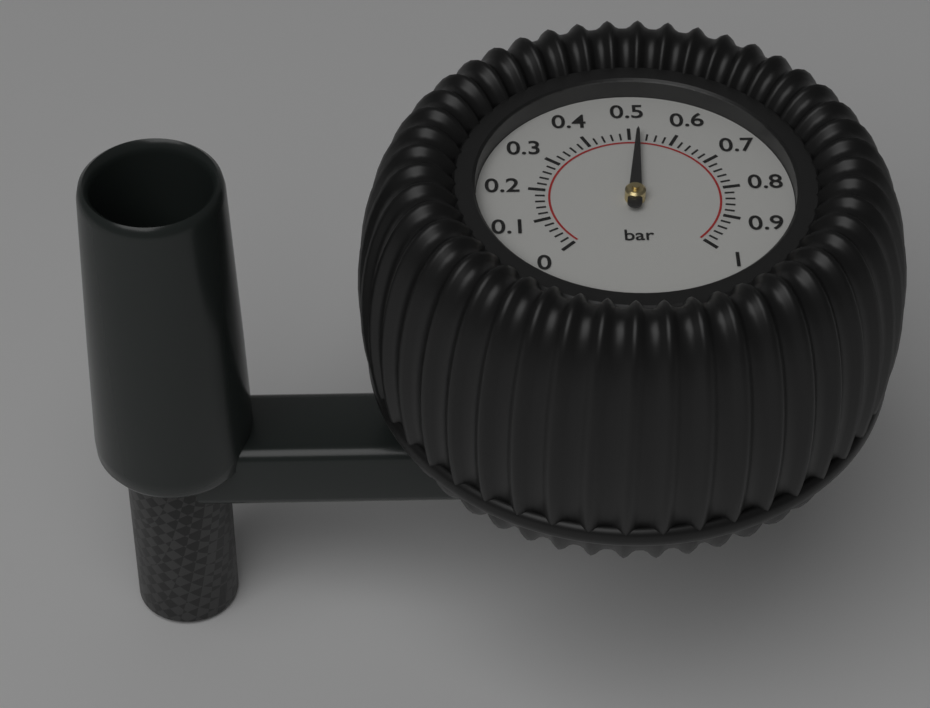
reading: 0.52 bar
